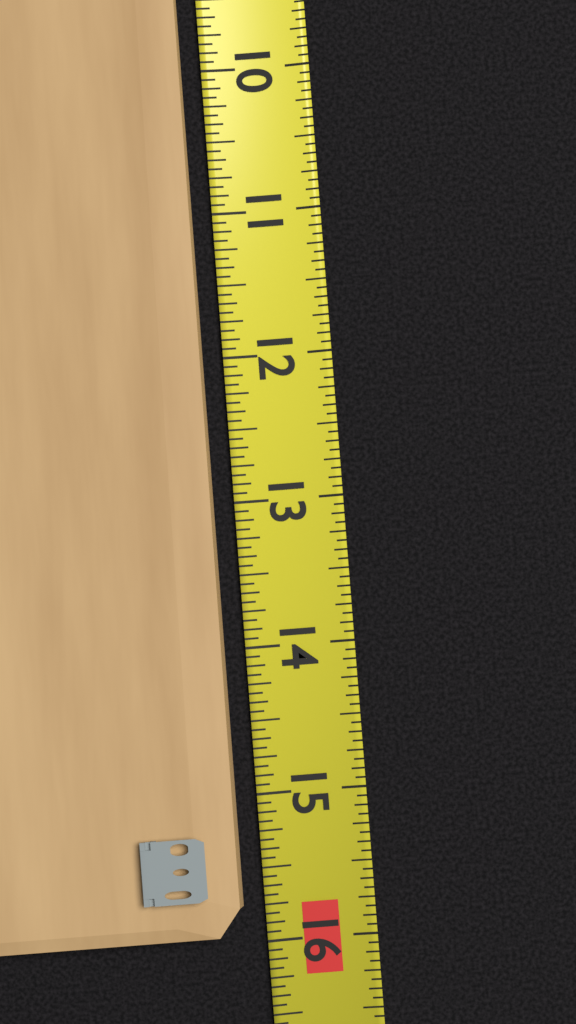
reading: 15.9375 (no unit)
